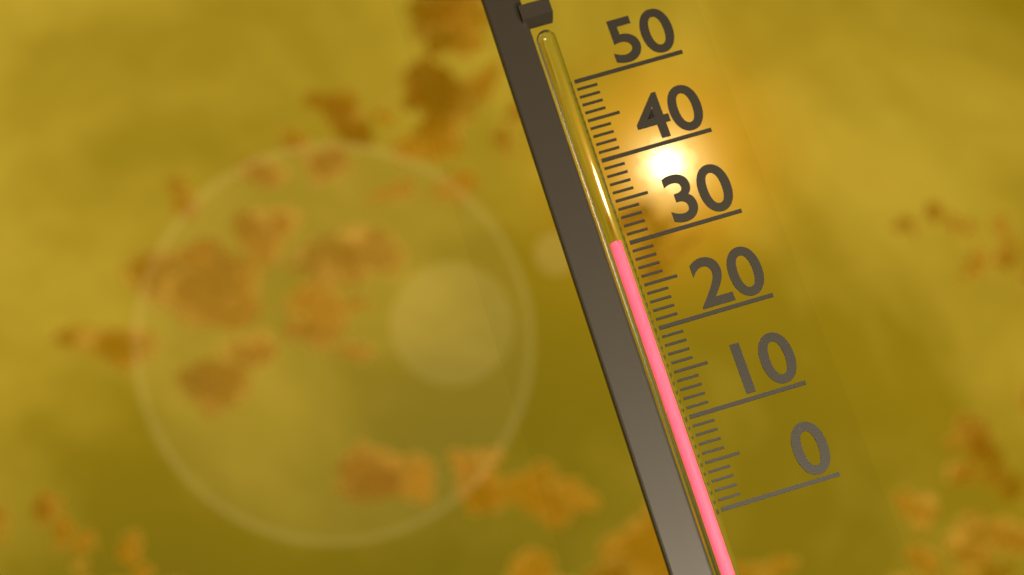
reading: 30 (no unit)
